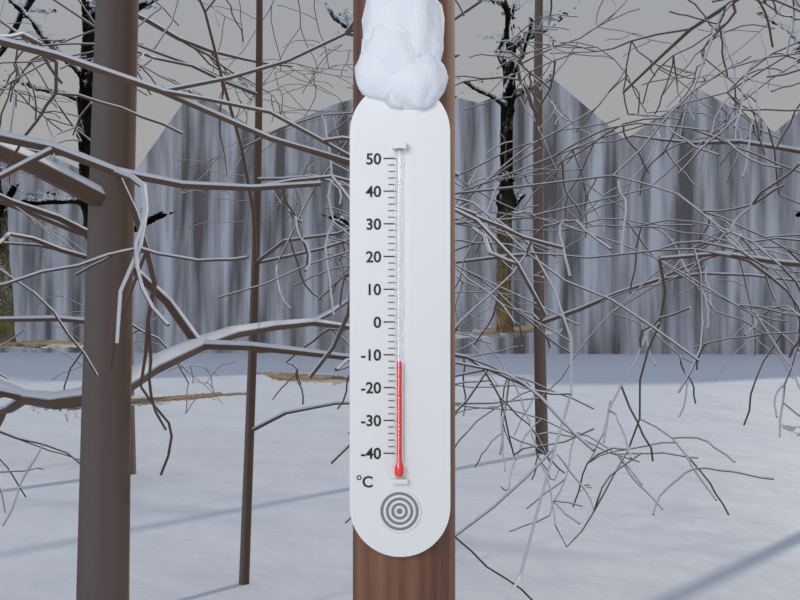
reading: -12 °C
